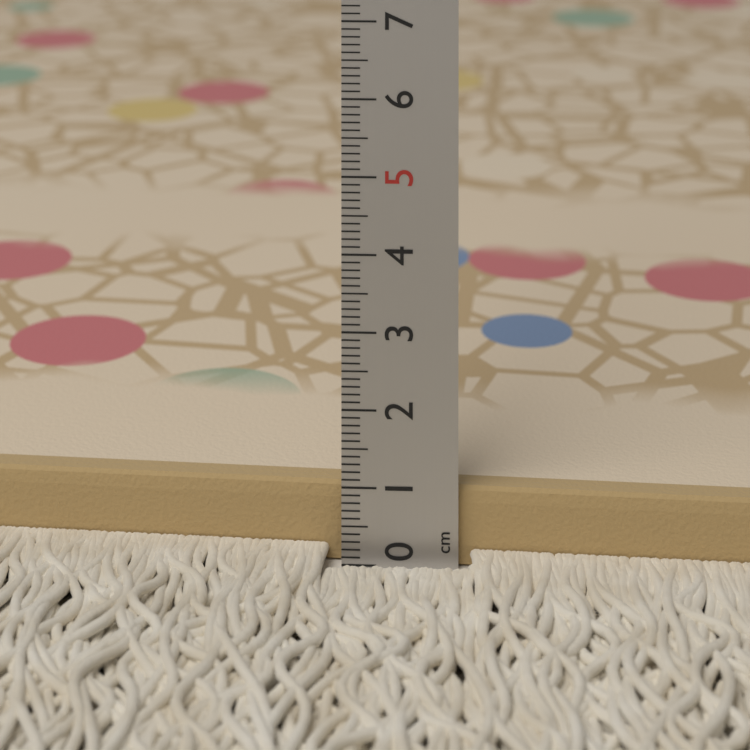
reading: 1.0 cm
